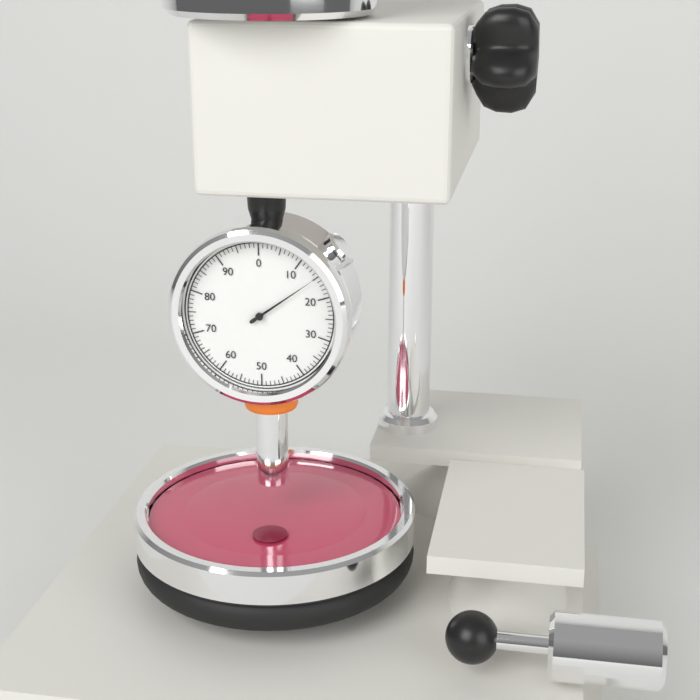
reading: 15 (no unit)
